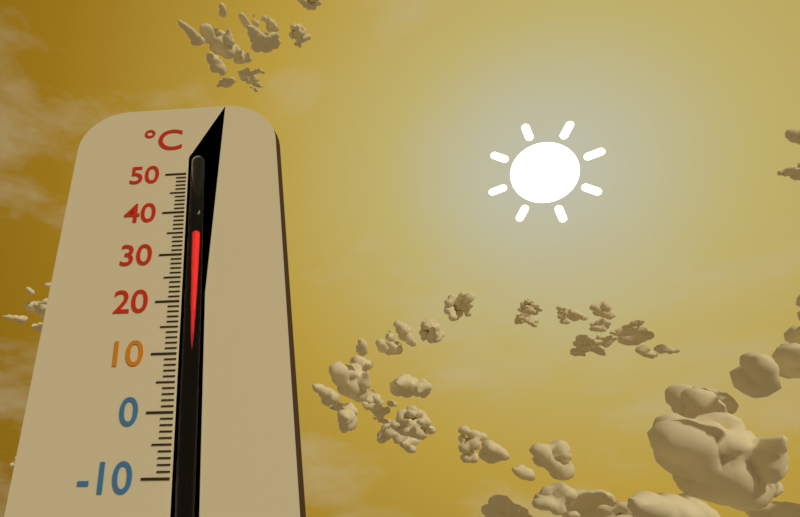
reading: 35 °C
